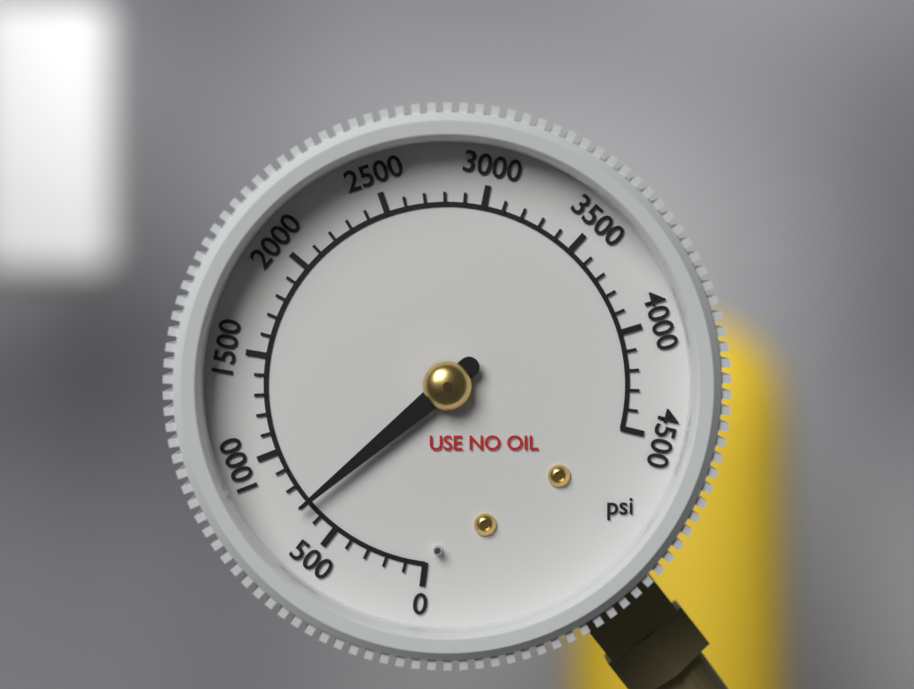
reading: 700 psi
